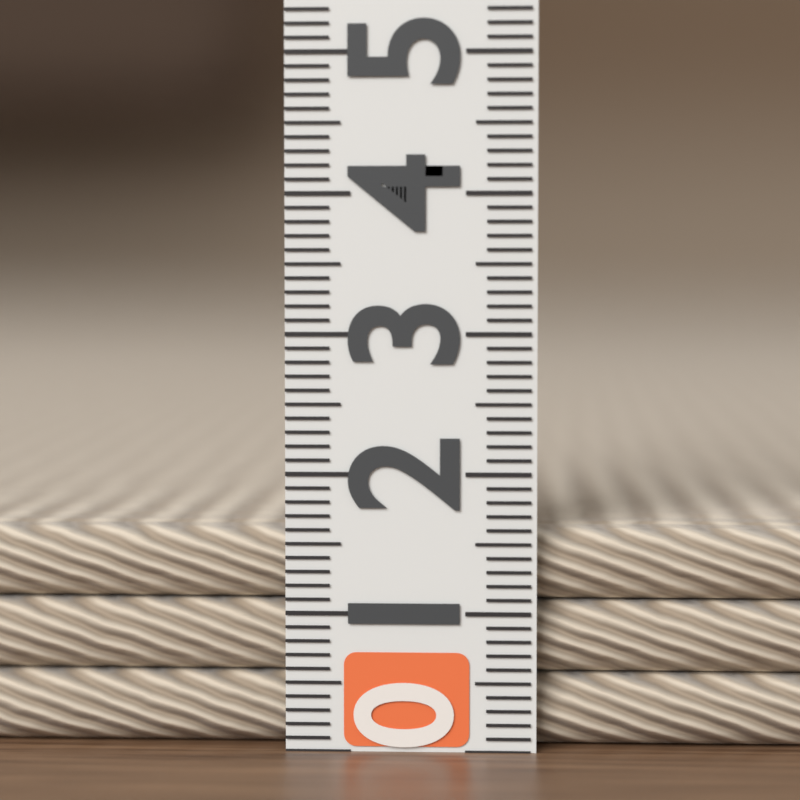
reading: 1.6 (no unit)
